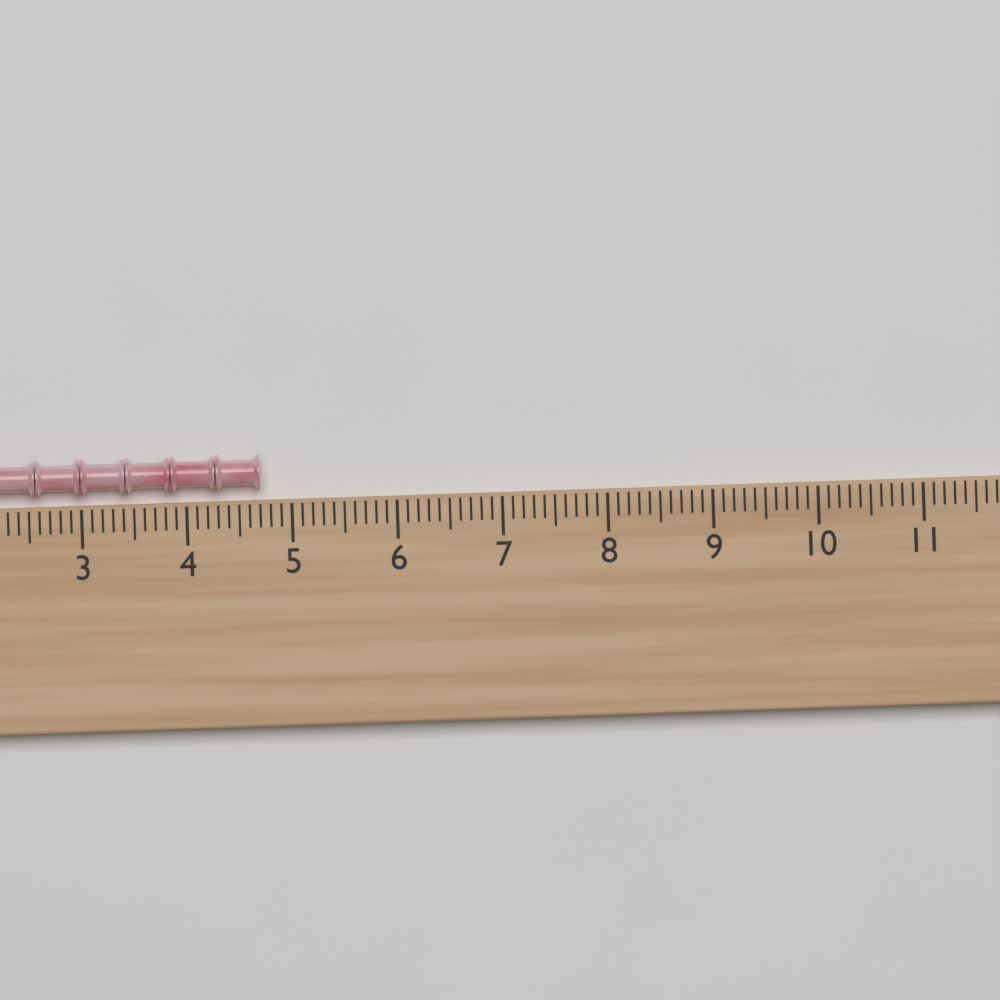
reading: 4.7 (no unit)
